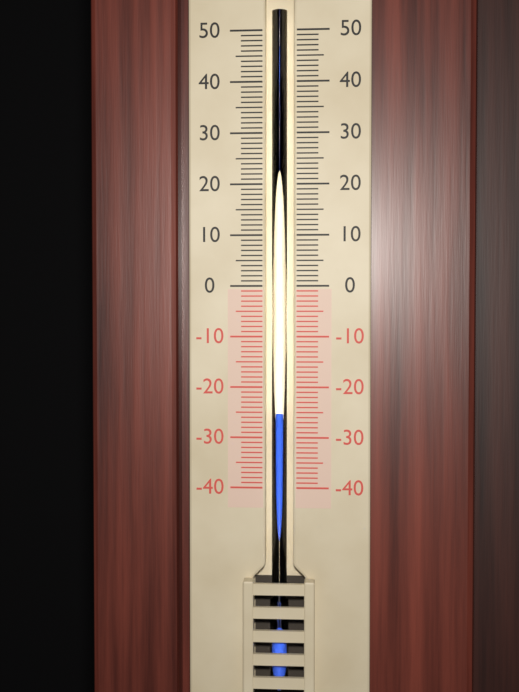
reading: -25 (no unit)
